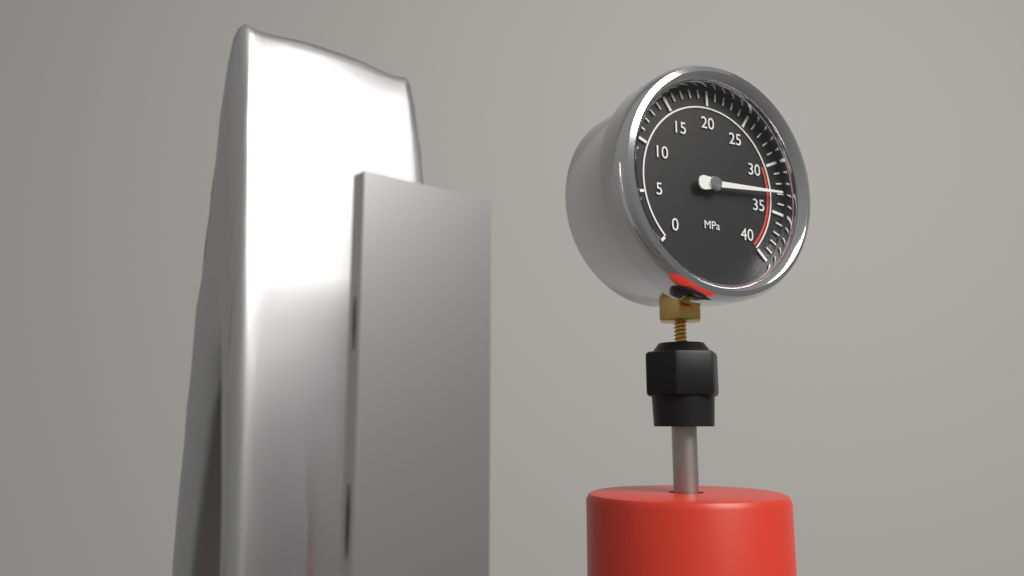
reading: 33 MPa
